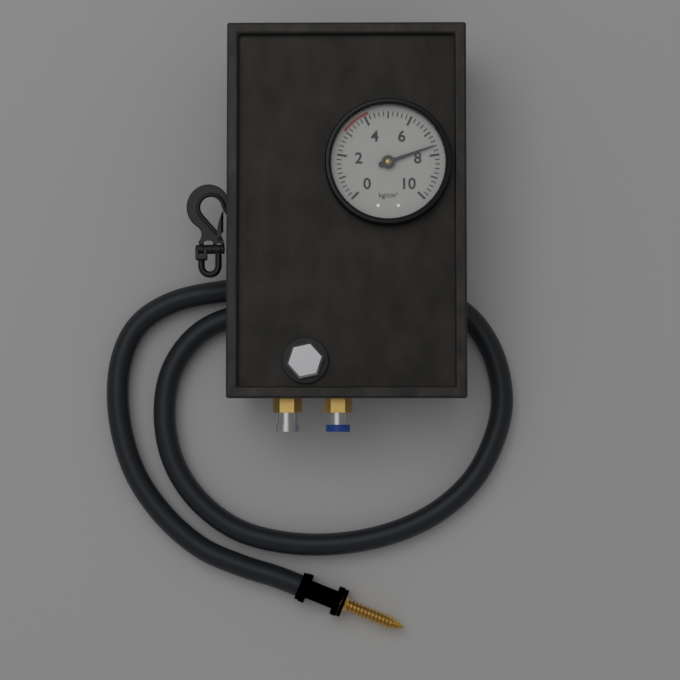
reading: 7.6 kg/cm²
